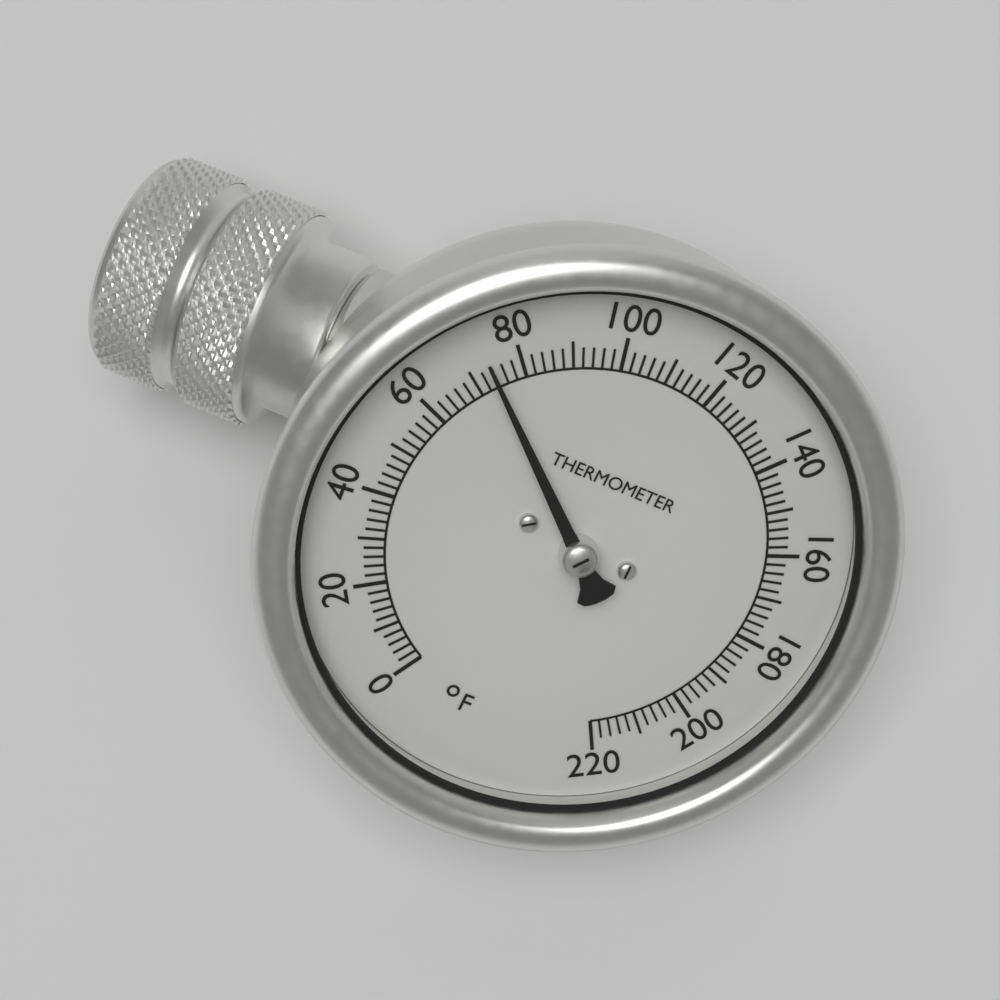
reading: 74 °F
